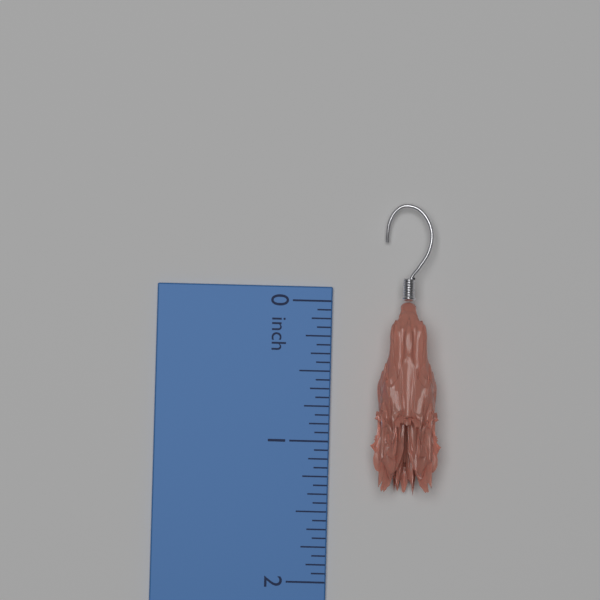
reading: 1.3750 inch
